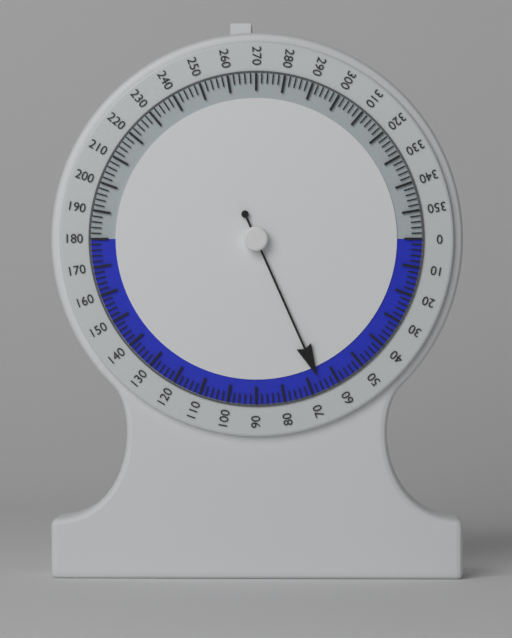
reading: 66 (no unit)
